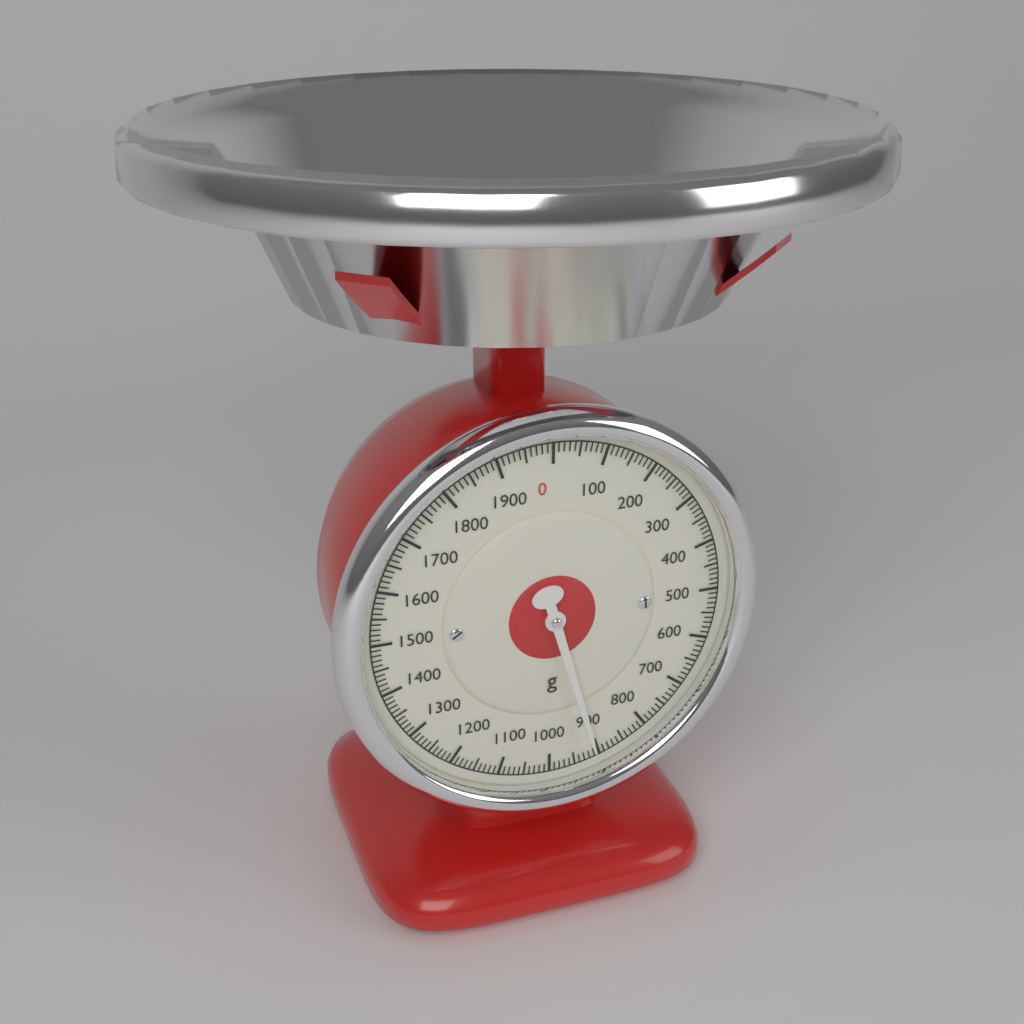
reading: 910 g
